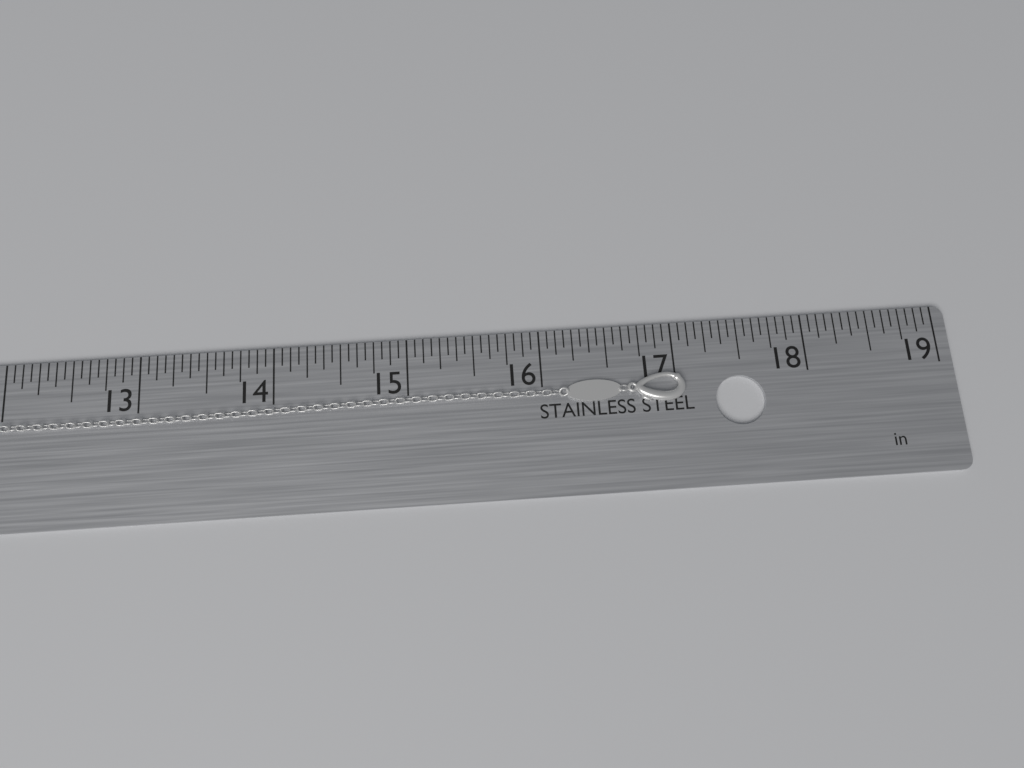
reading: 17.0625 in
